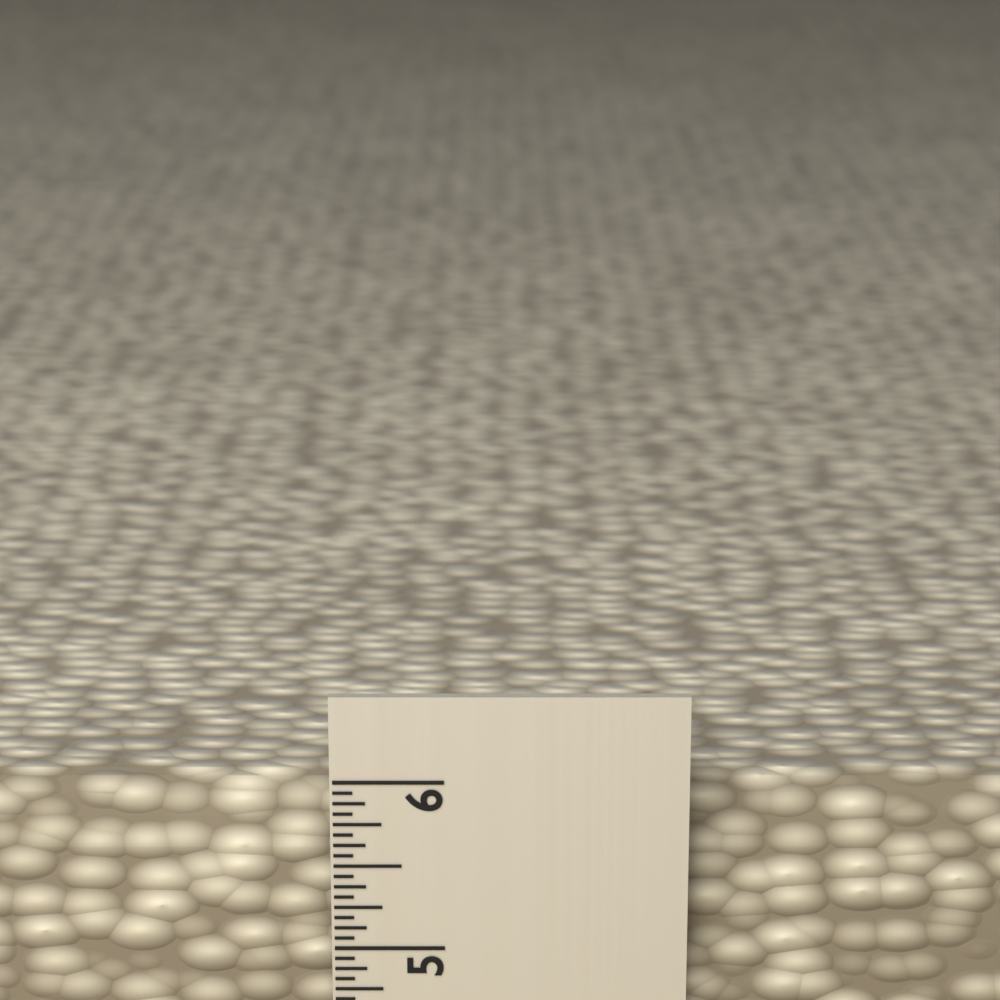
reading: 5.8750 in
